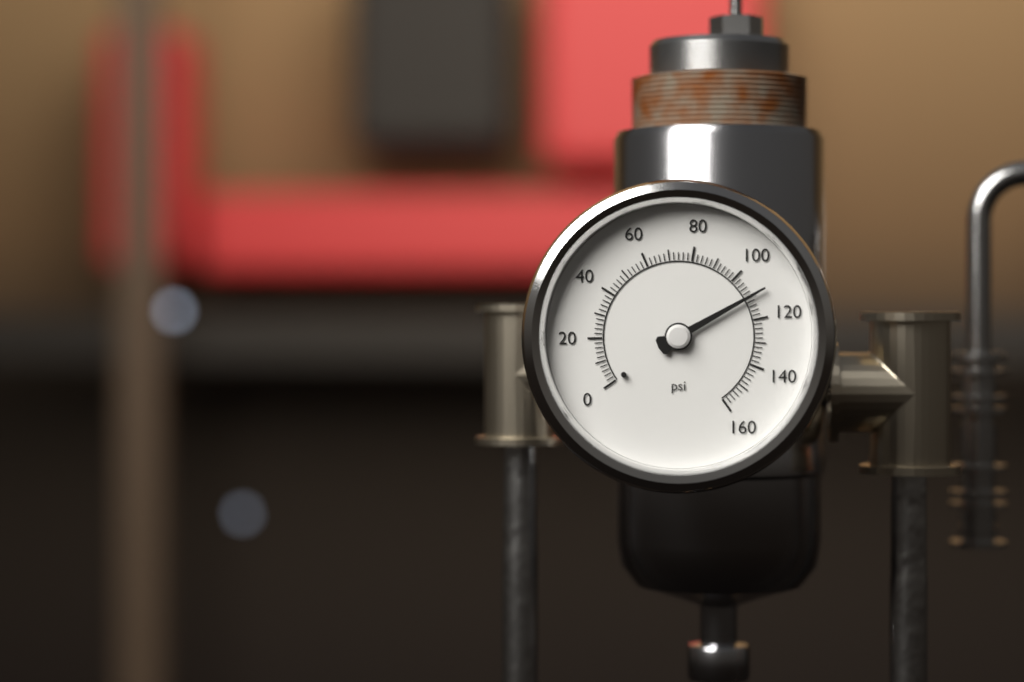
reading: 110 psi
